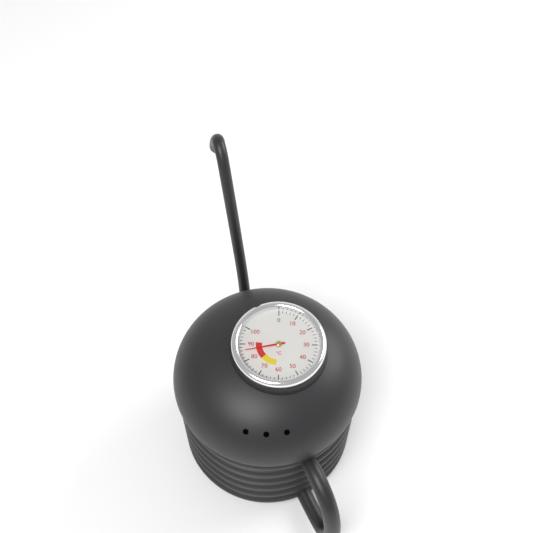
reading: 86 °C
